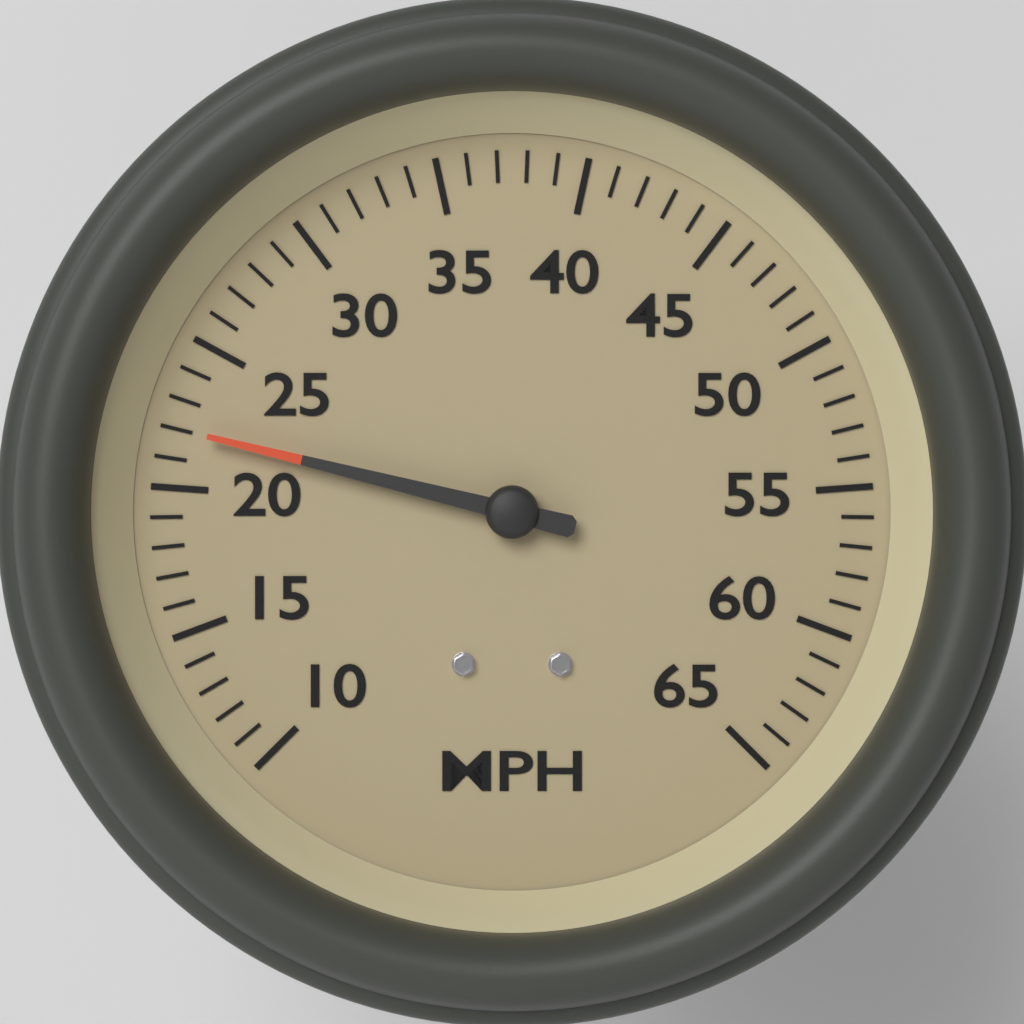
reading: 22 MPH
